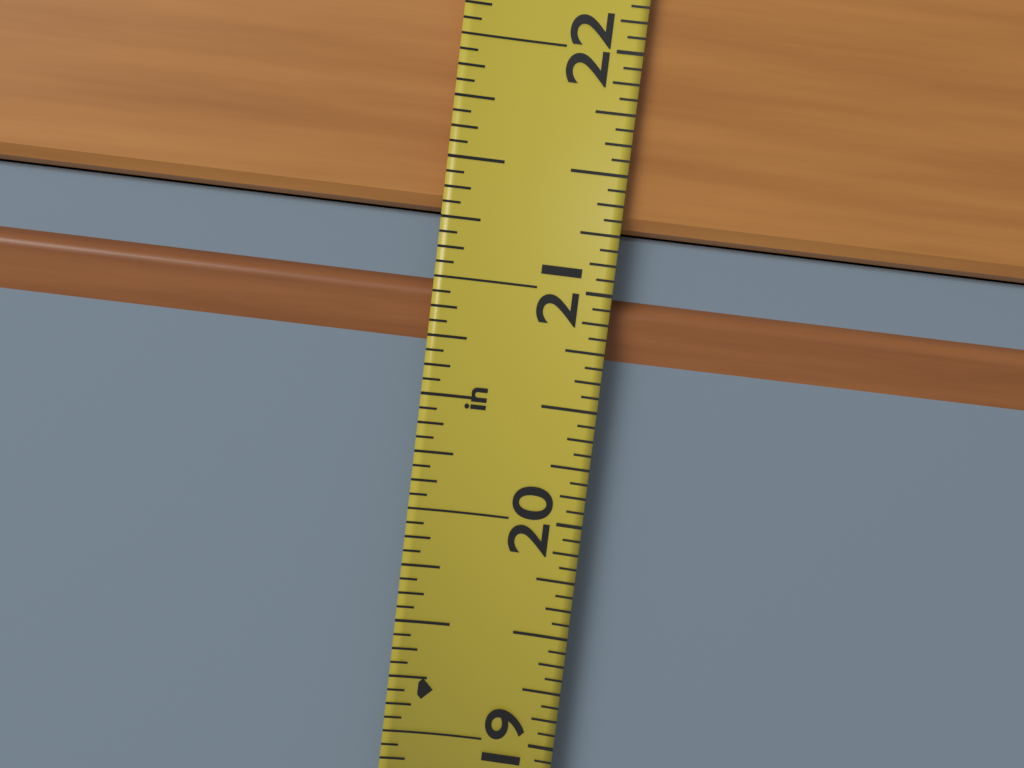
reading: 21.2500 in
